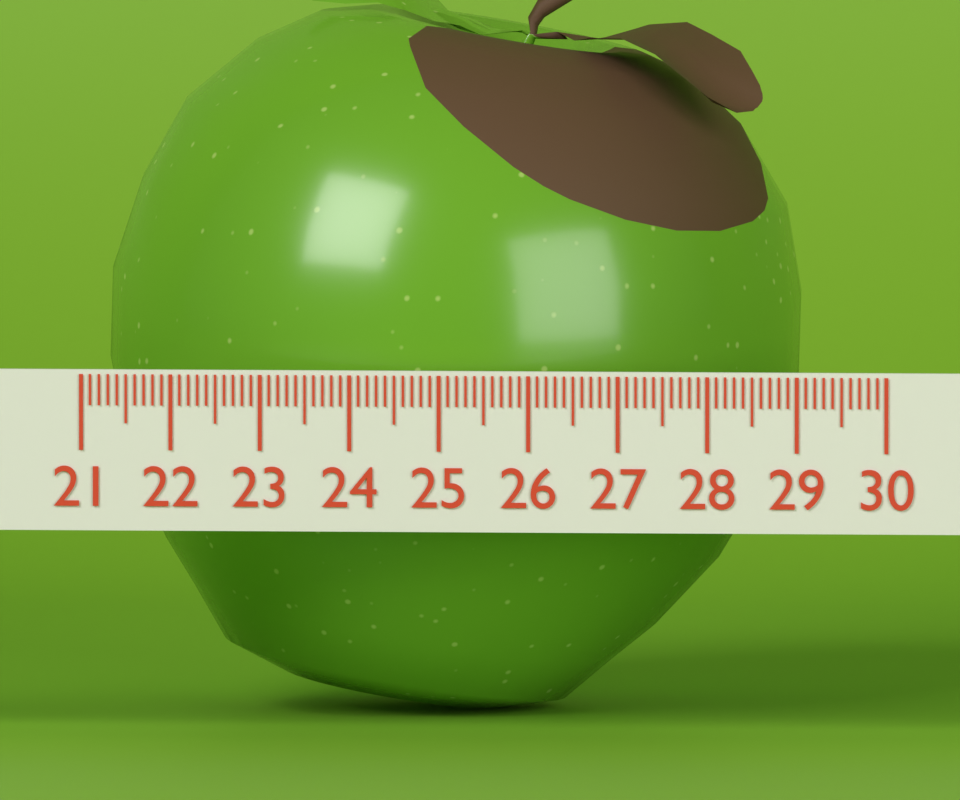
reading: 28.8 (no unit)
